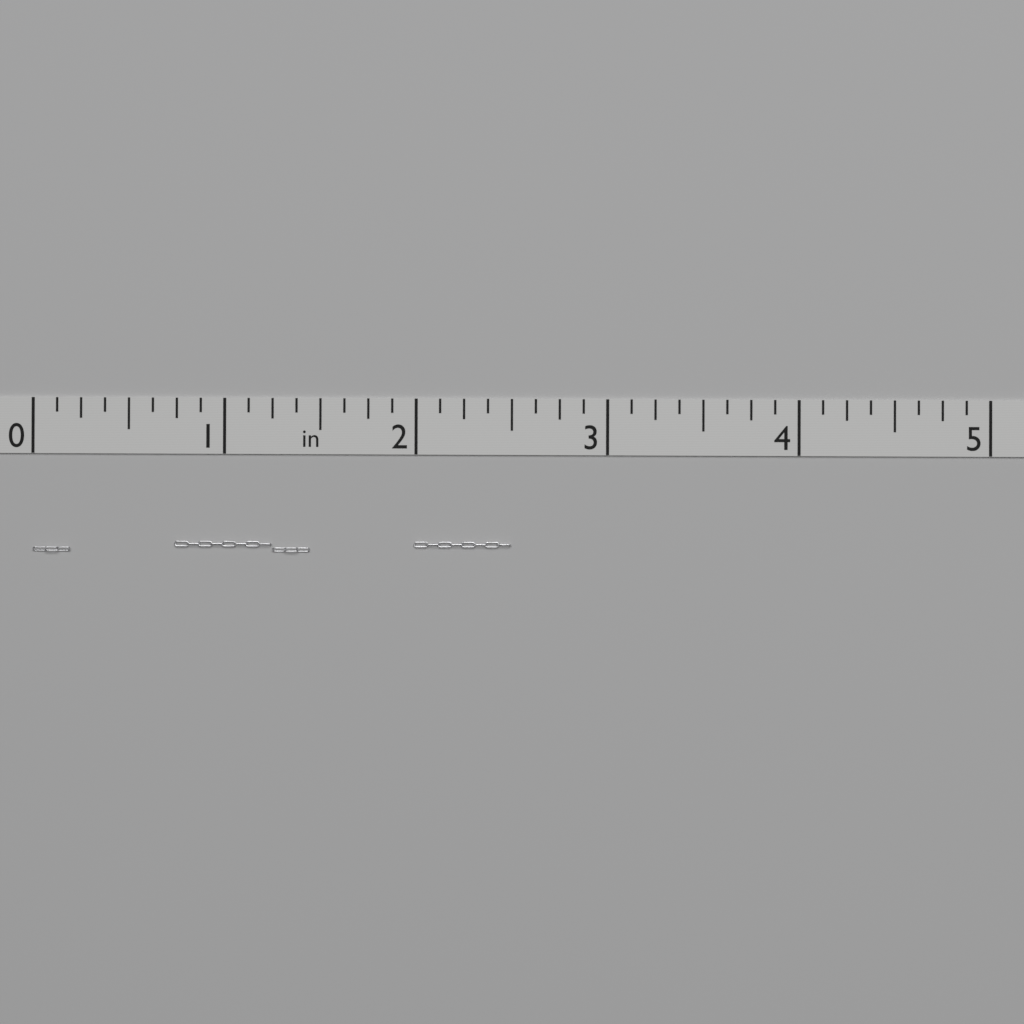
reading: 2.500 in
